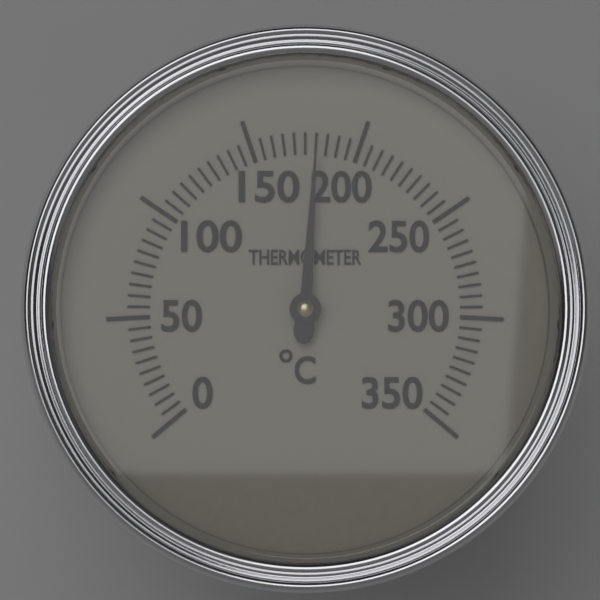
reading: 180 °C
